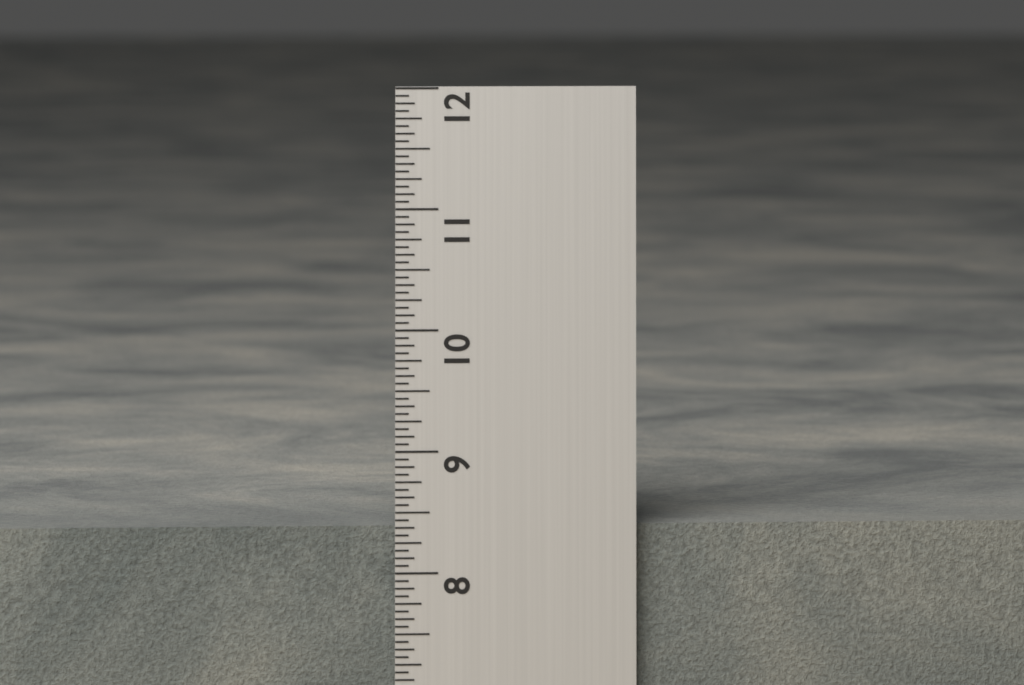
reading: 8.3750 in
